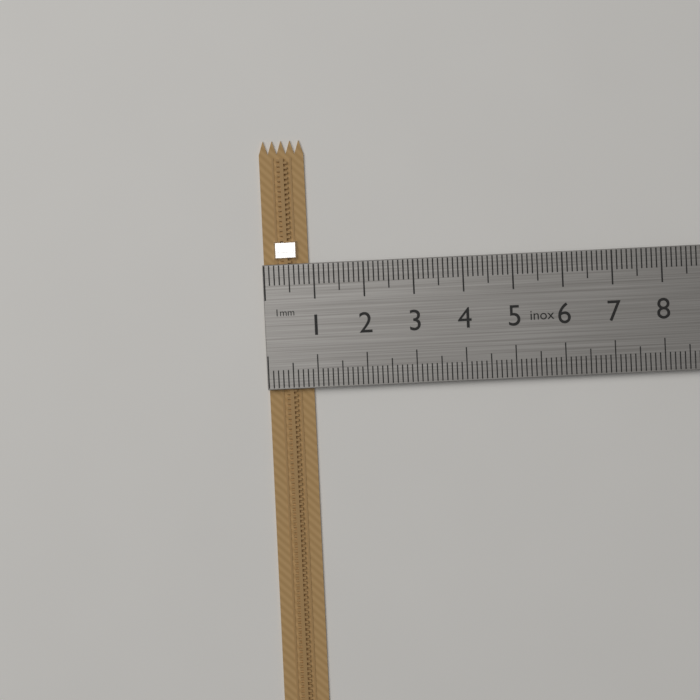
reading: 0.9 cm
